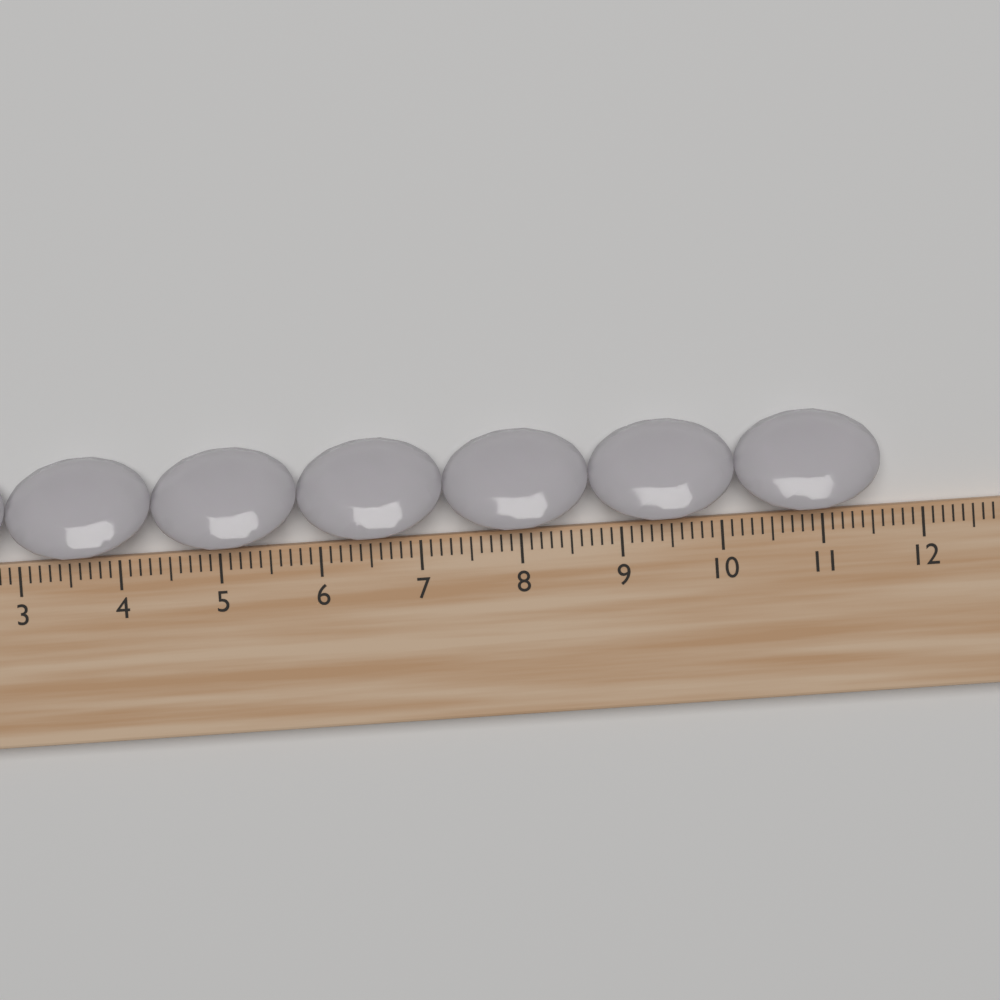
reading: 11.6 cm
